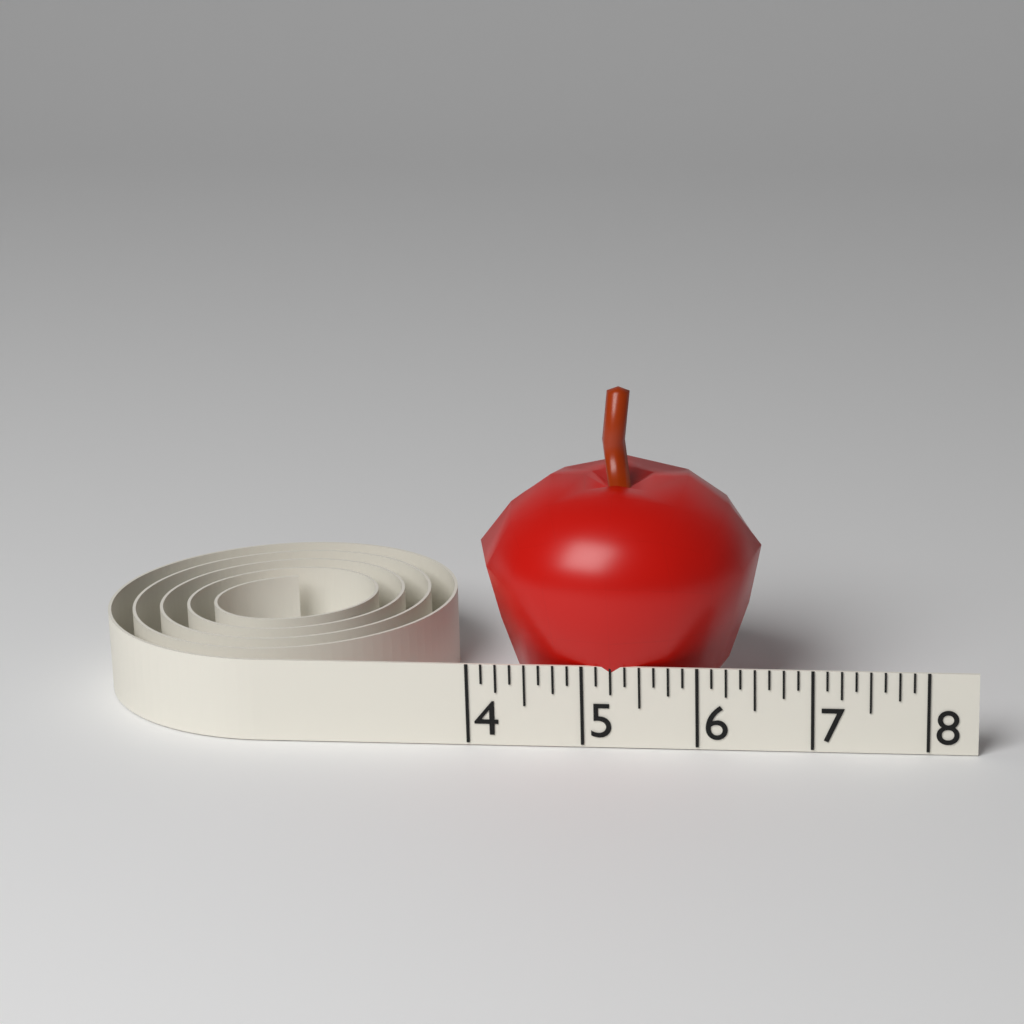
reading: 6.500 (no unit)
